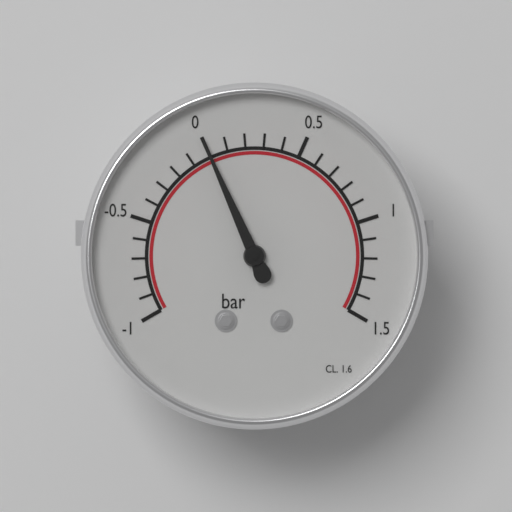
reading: 0.0 bar
